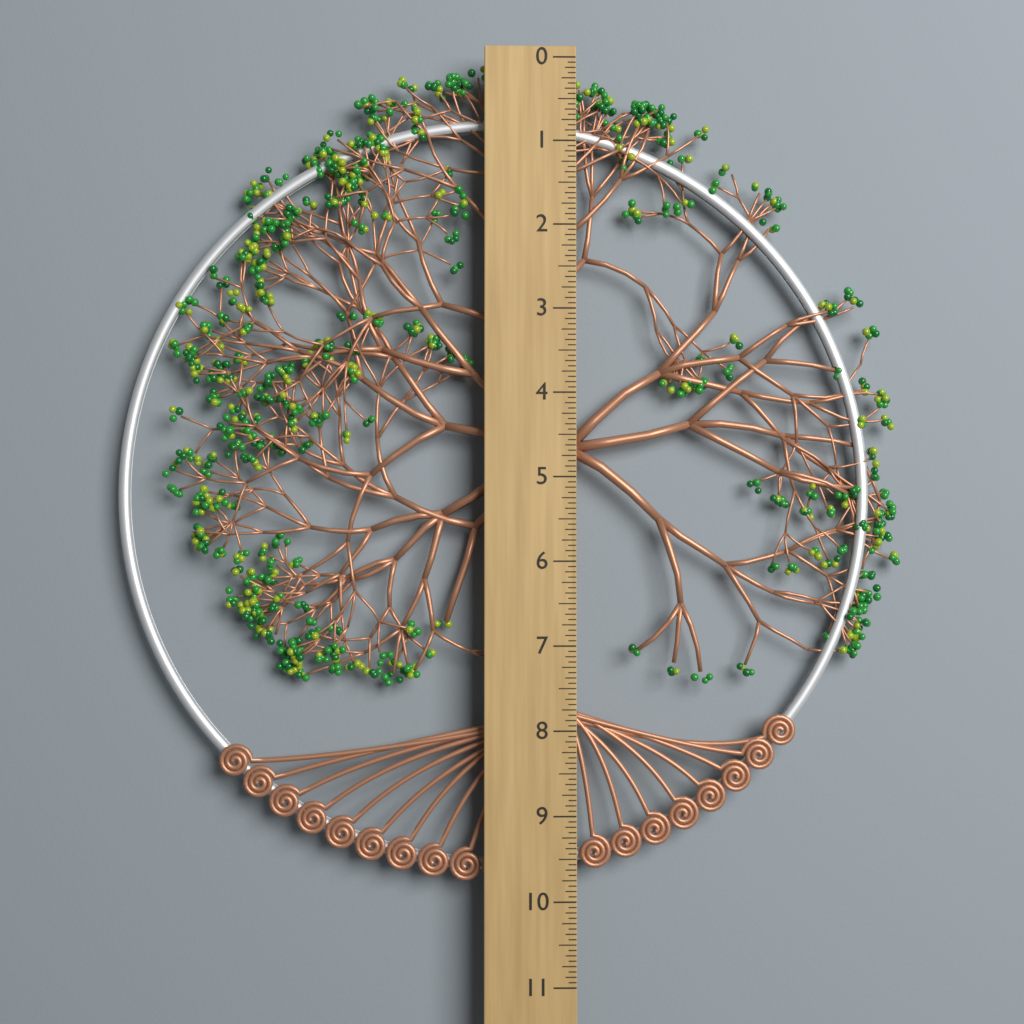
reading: 9.8125 (no unit)
